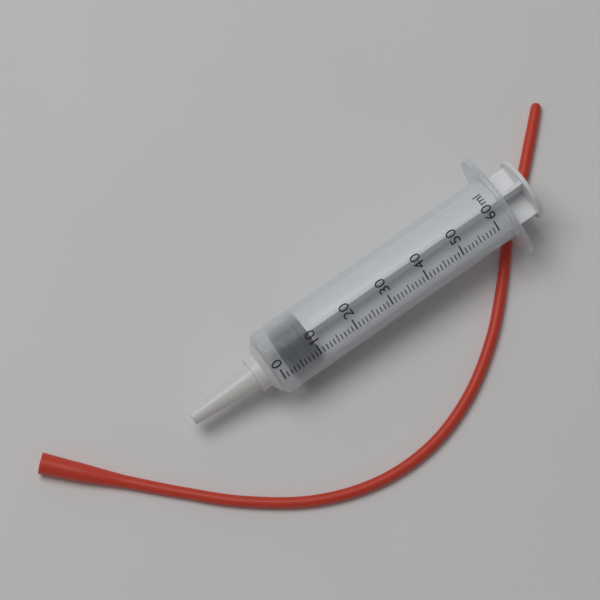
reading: 3 ml
